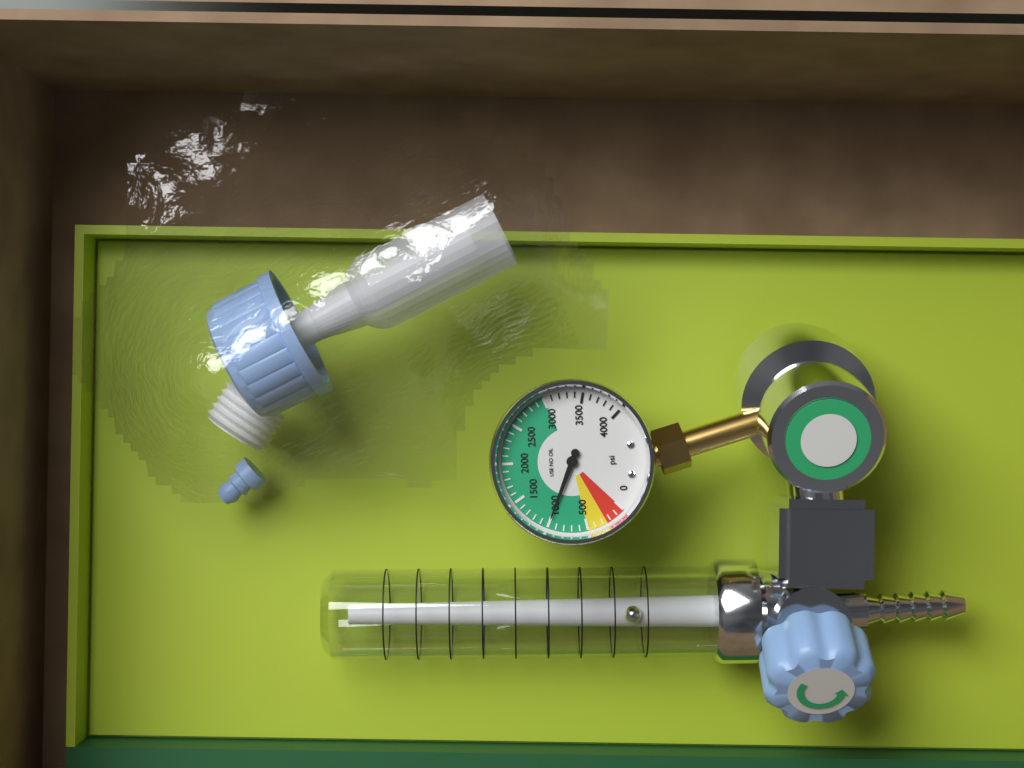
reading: 1000 psi
